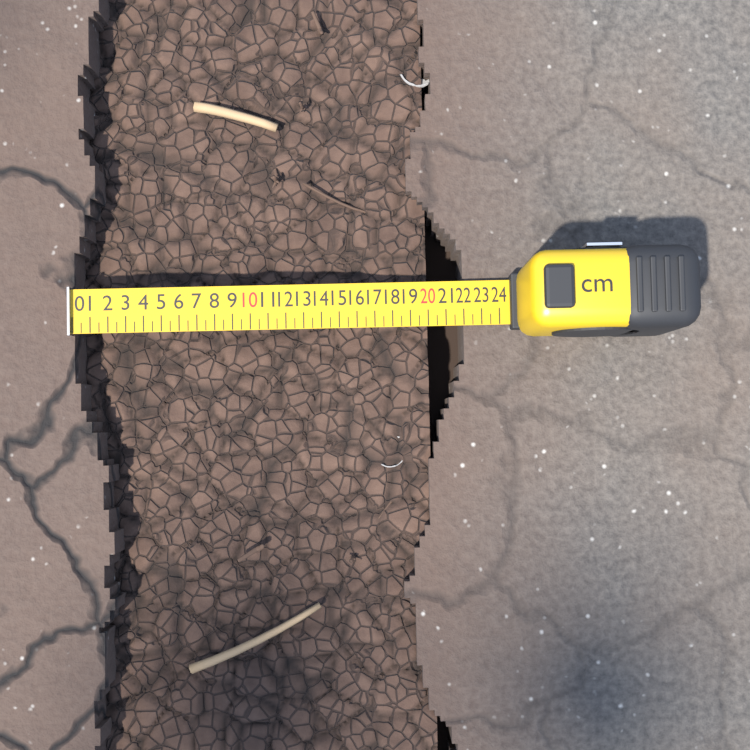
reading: 20.0 cm
